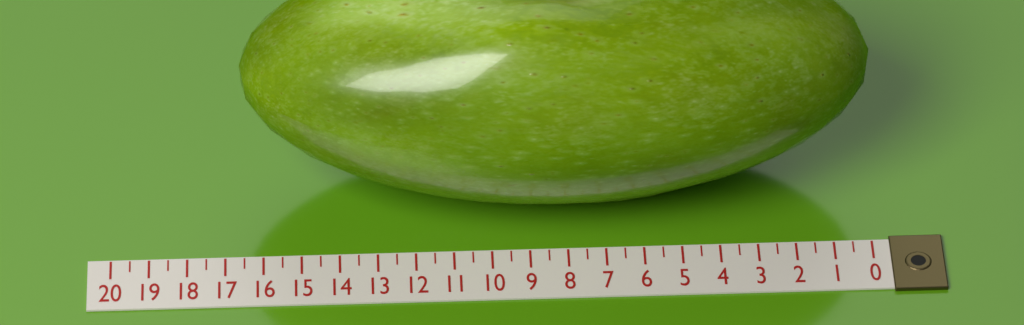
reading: 16.5 (no unit)
